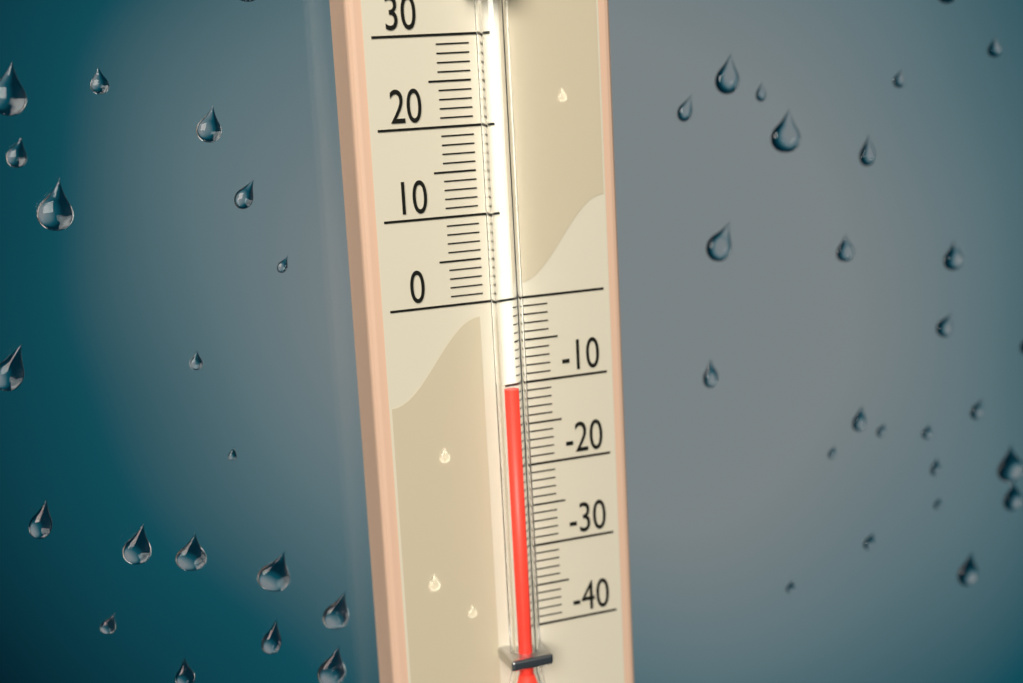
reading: -10 (no unit)
